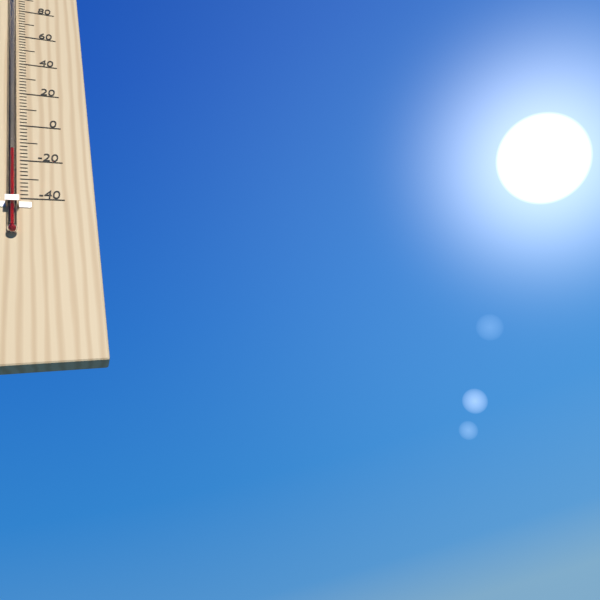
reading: -16 °F
